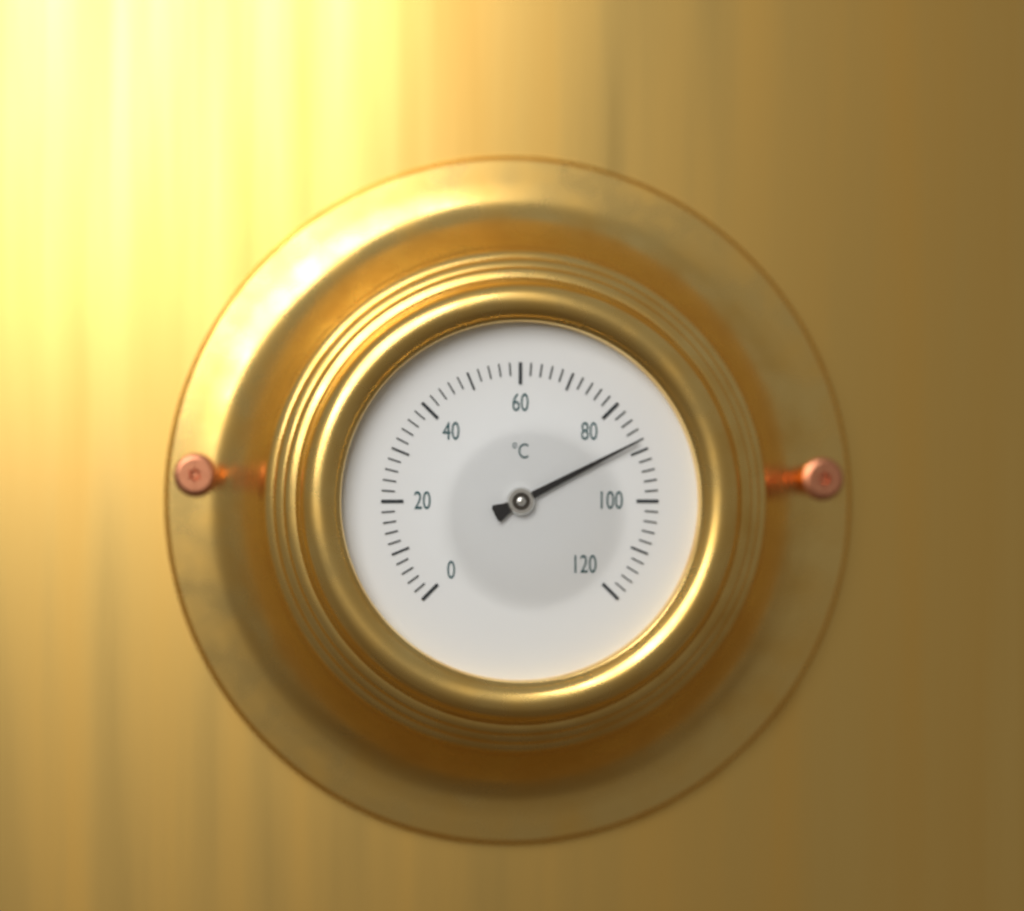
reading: 88 °C
